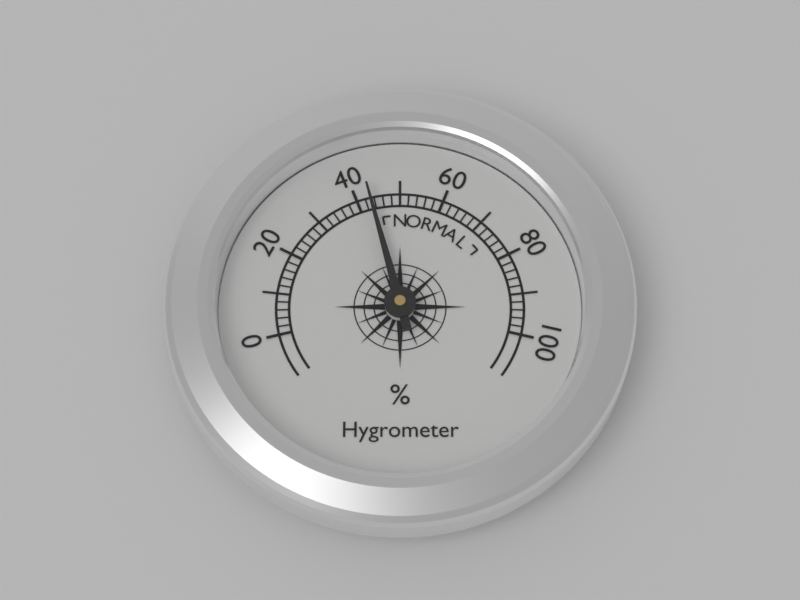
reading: 43 %
